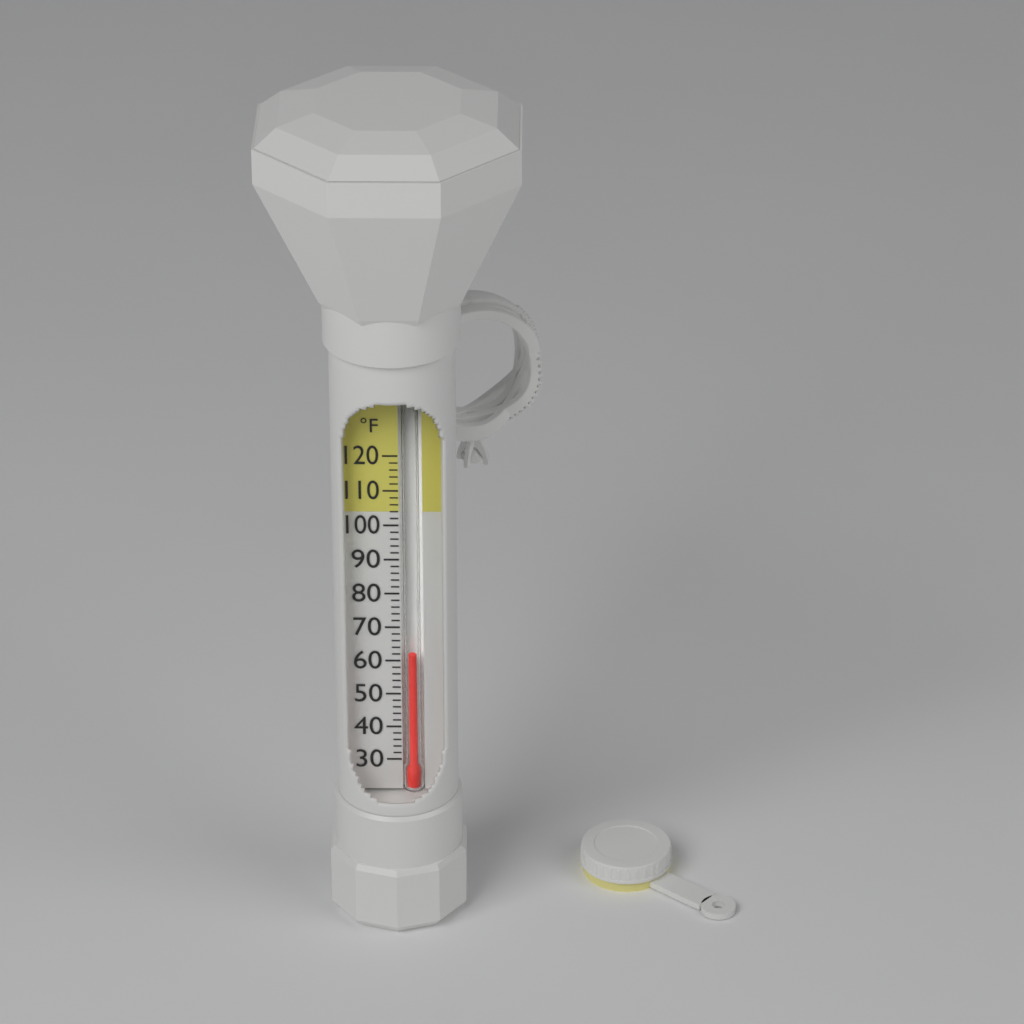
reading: 62 °F
